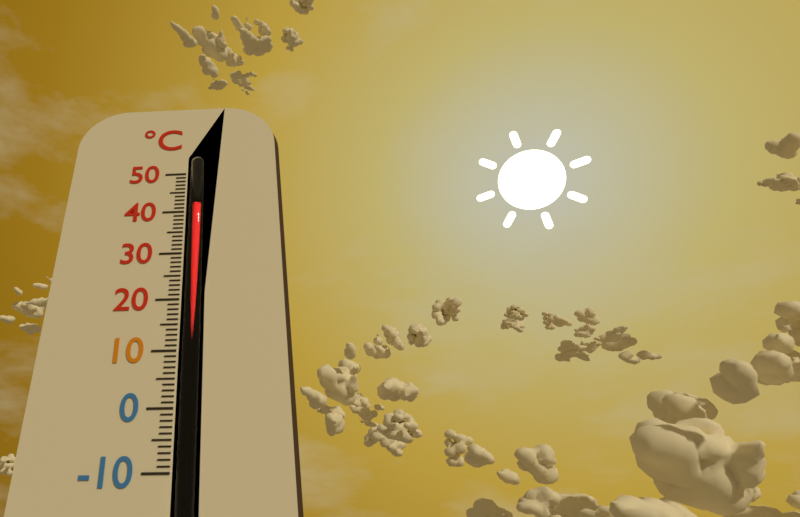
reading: 42 °C
